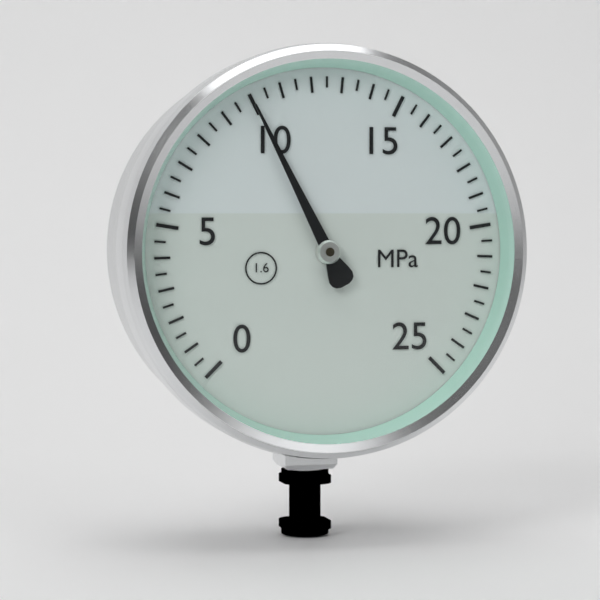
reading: 10.0 MPa
